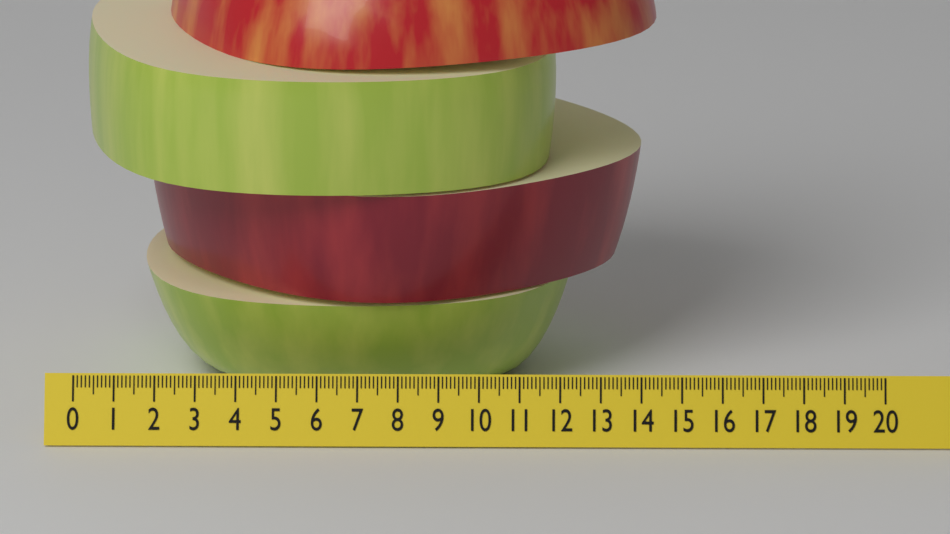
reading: 14.4 (no unit)
